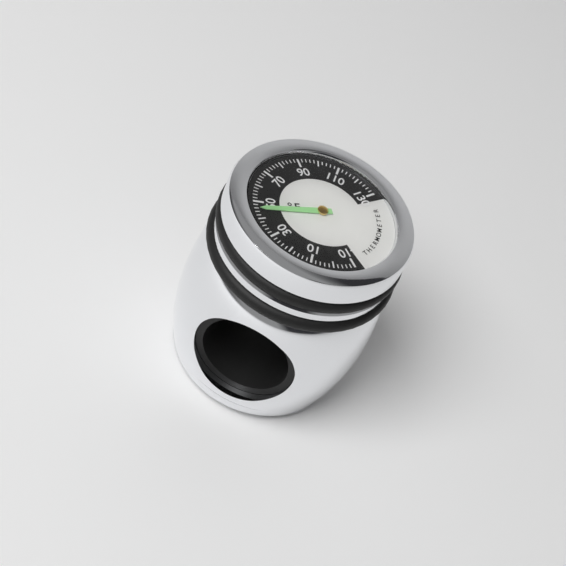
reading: 46 °F
